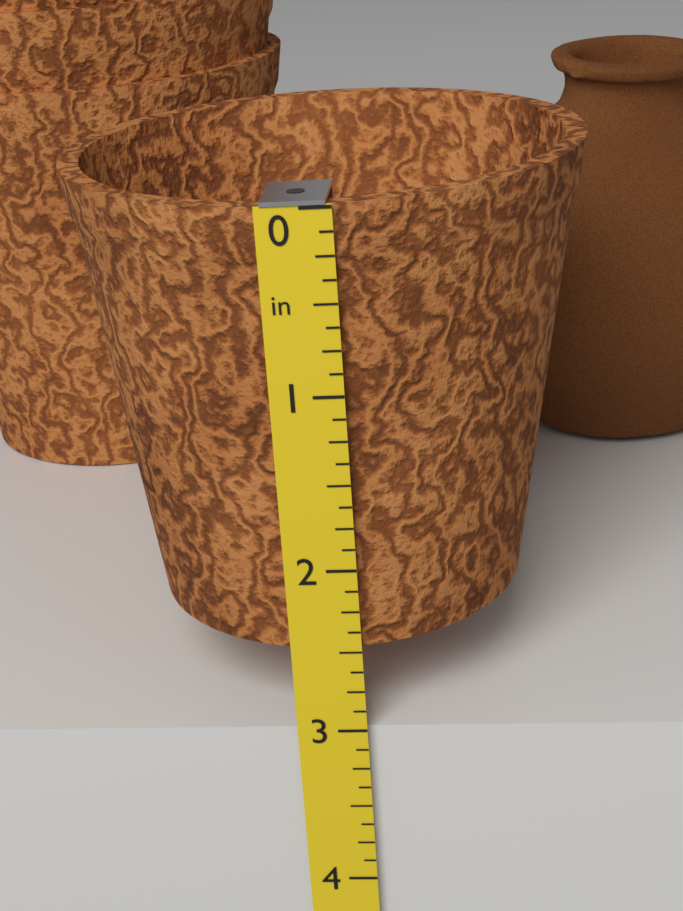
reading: 2.500 in
